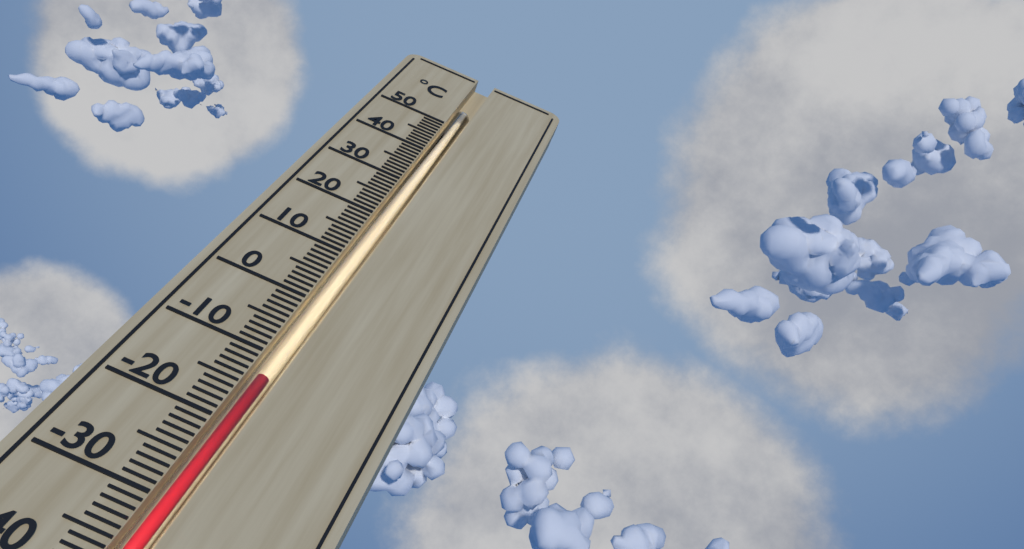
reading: -13 °C
